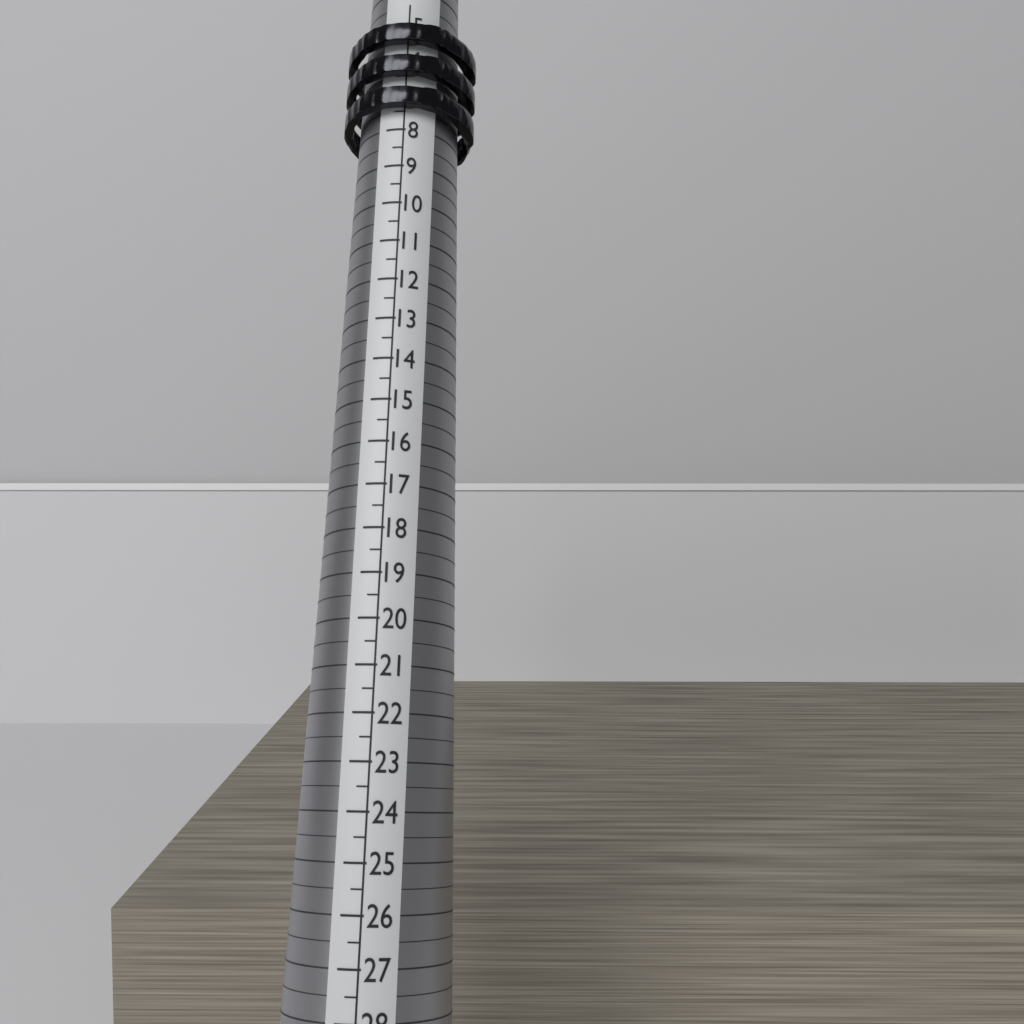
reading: 7.5 (no unit)
